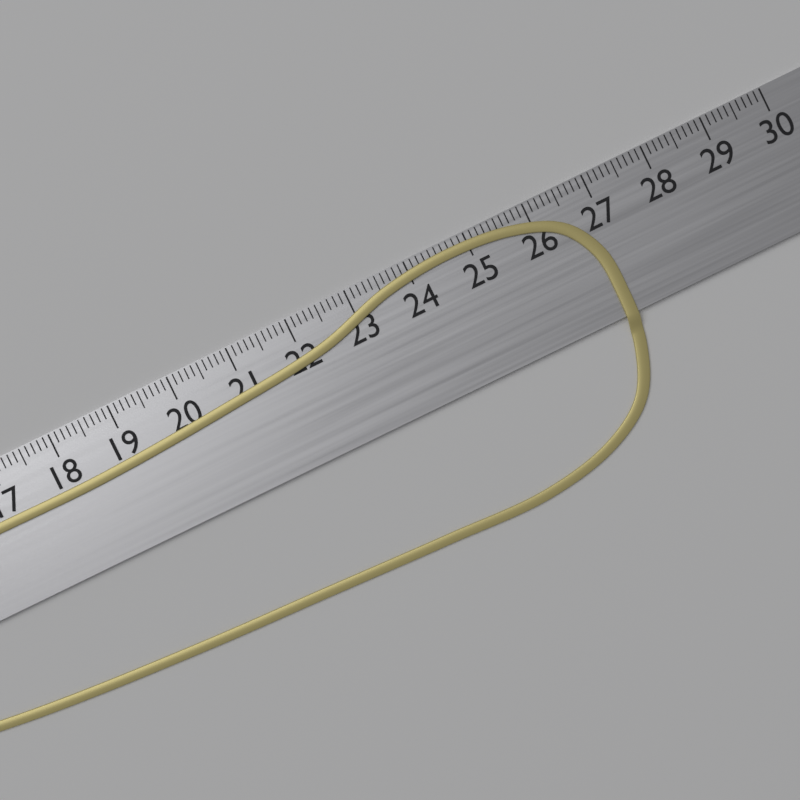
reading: 26.9 cm
